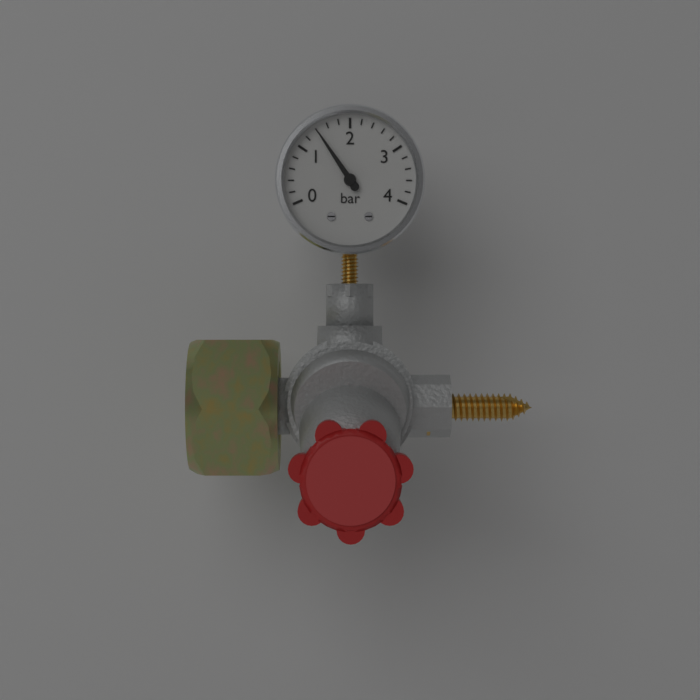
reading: 1.4 bar
